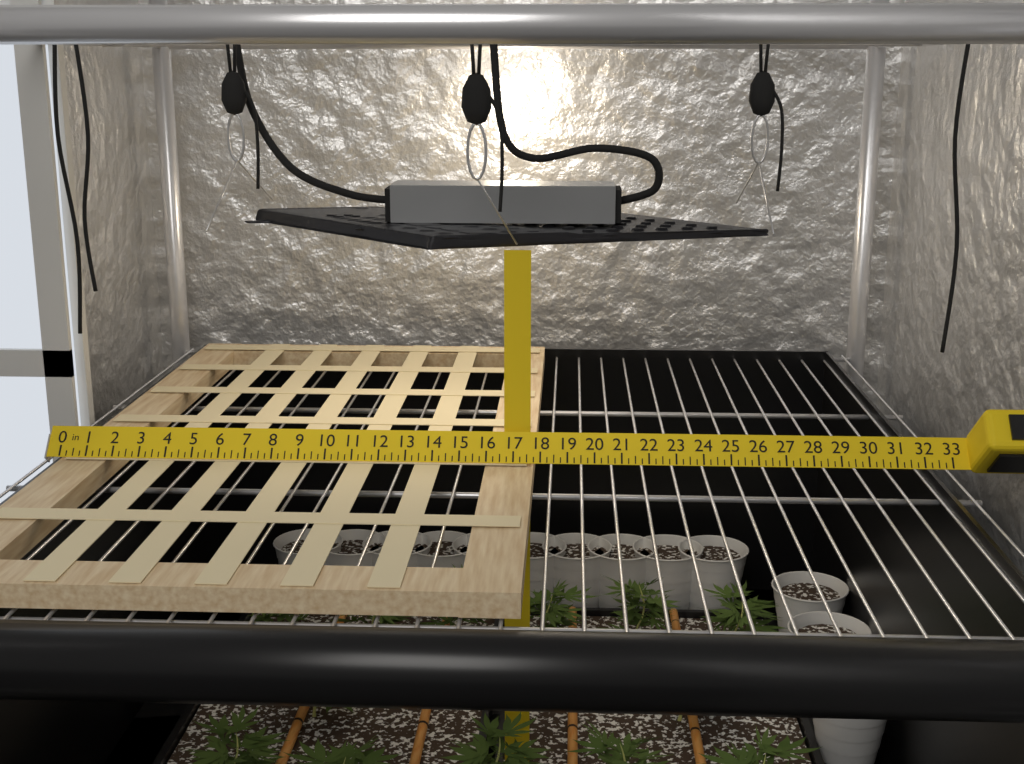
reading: 17.75 in
